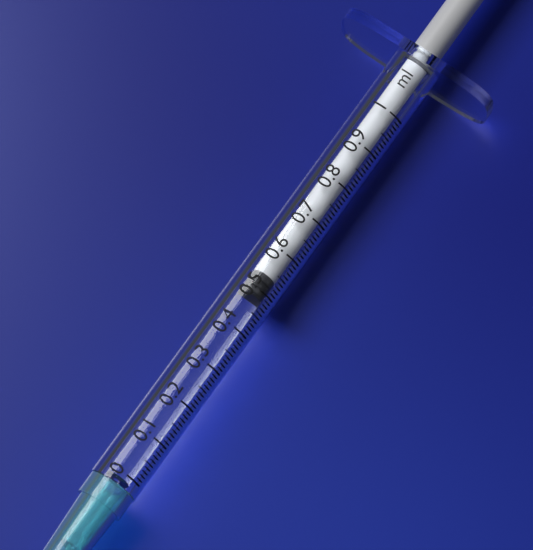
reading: 0.49 ml
